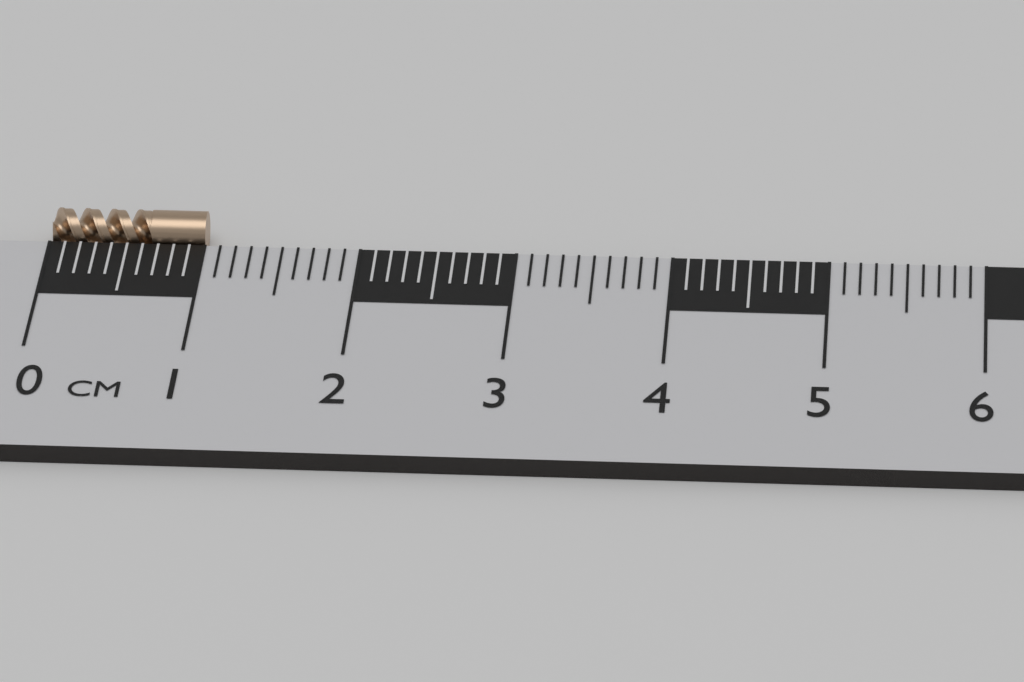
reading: 1.0 cm
